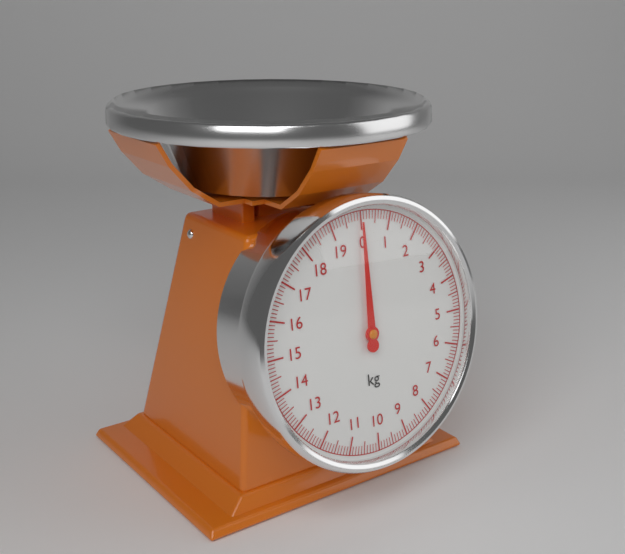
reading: 0.0 kg
